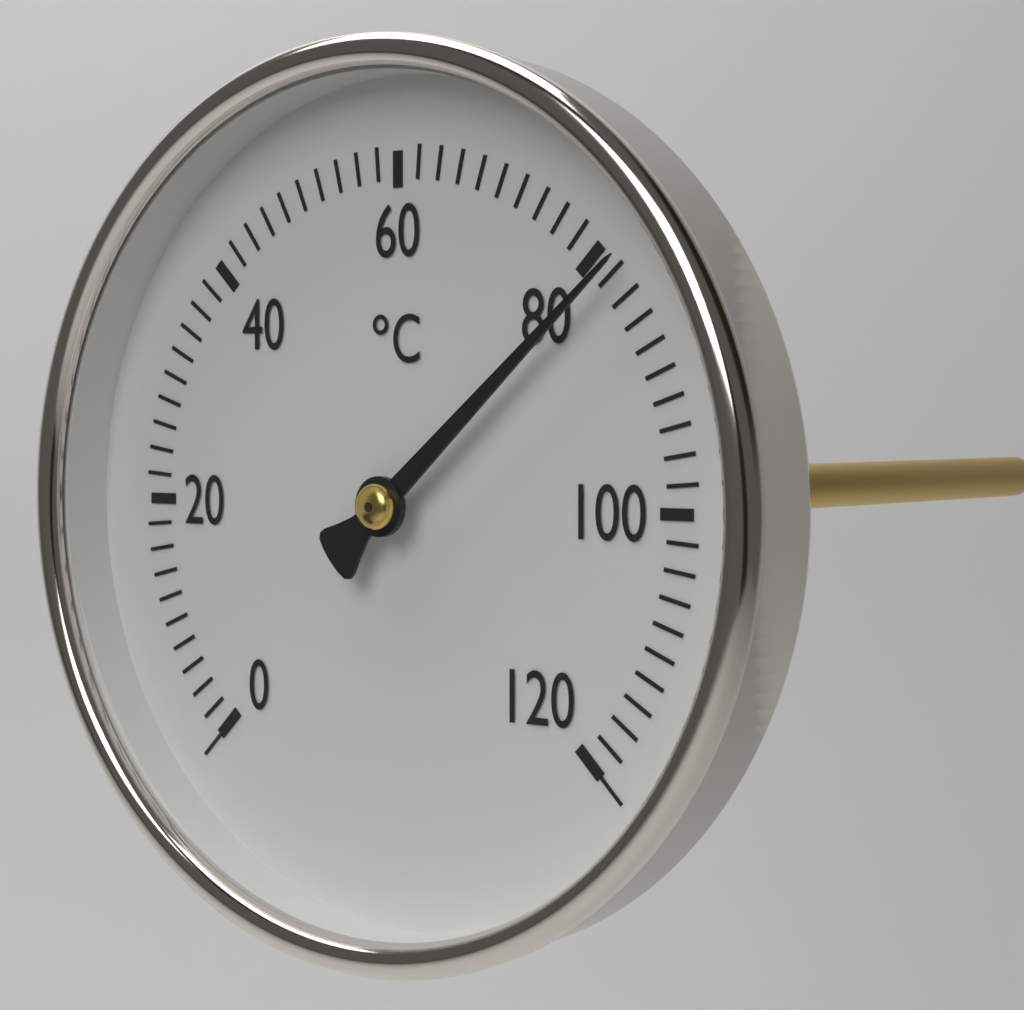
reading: 82 °C
